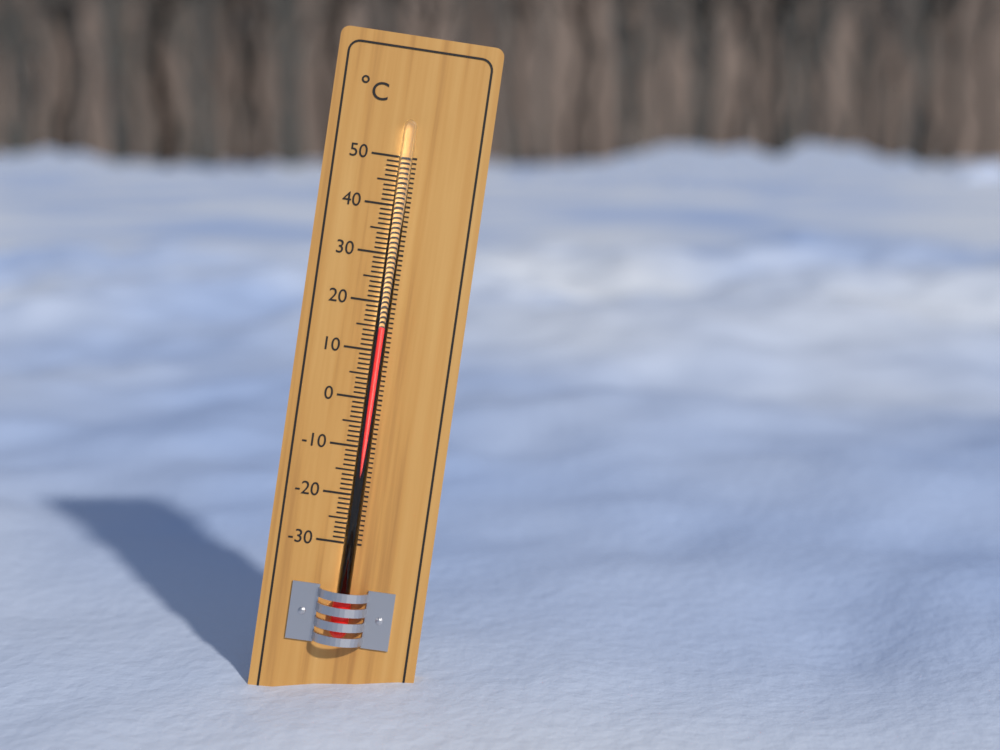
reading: 15 °C
